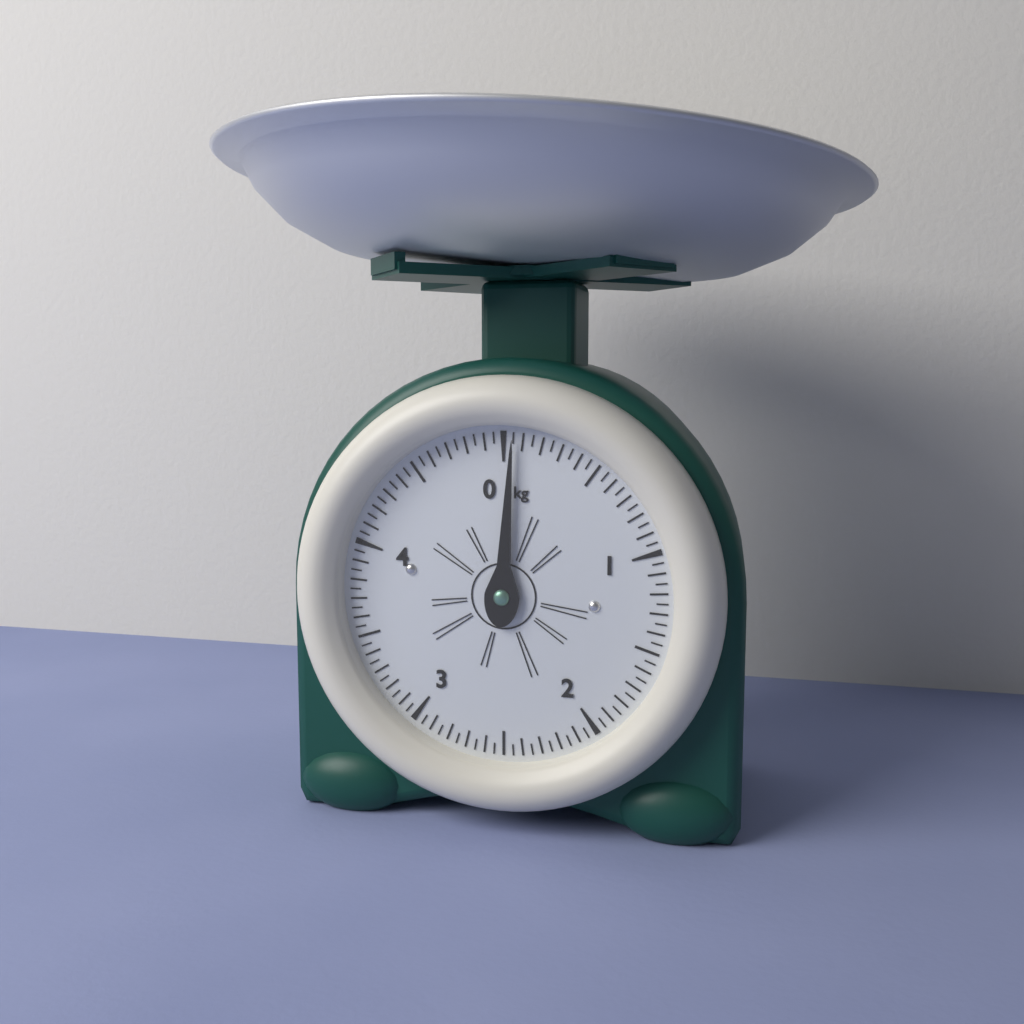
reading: 0.05 kg
